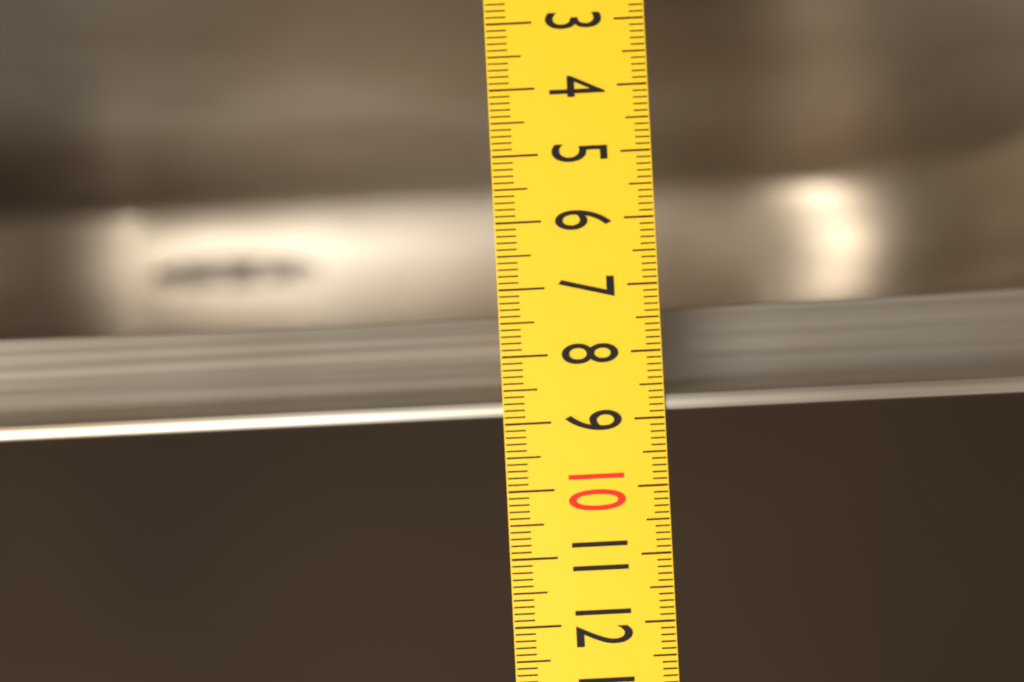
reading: 8.9 (no unit)
